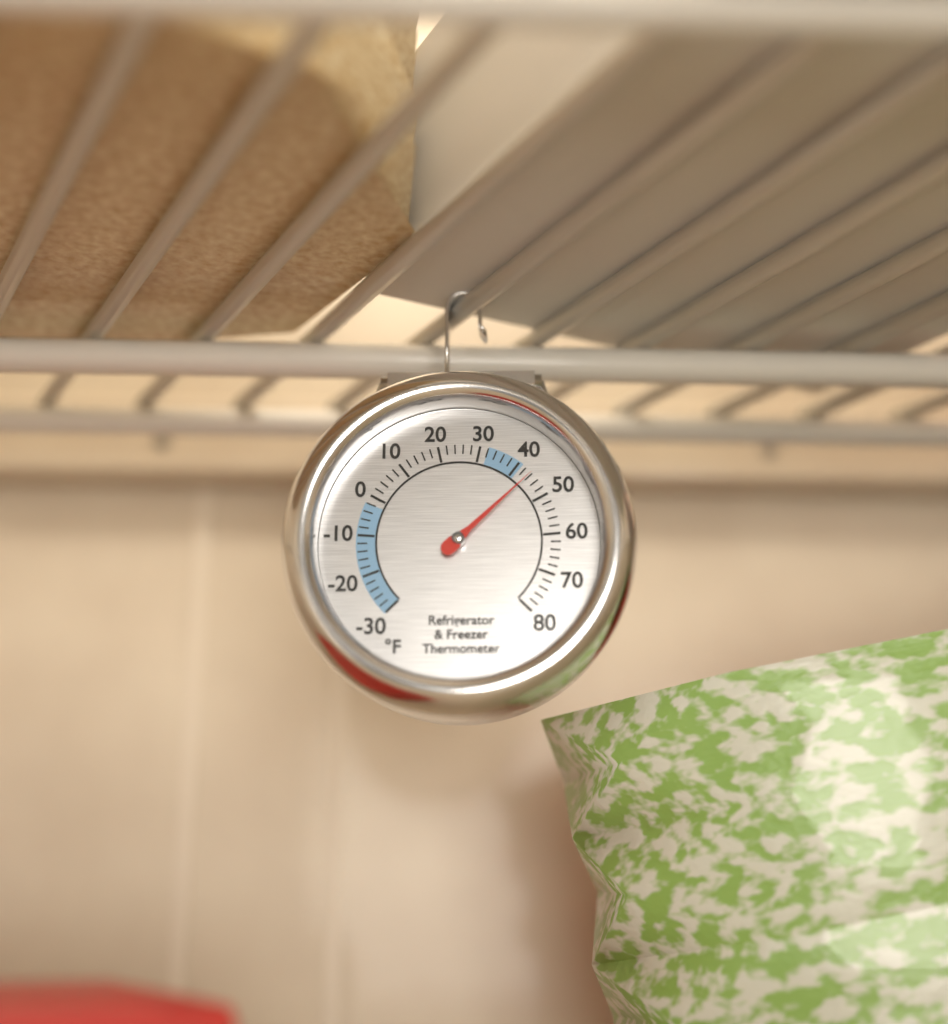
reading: 44 °F
